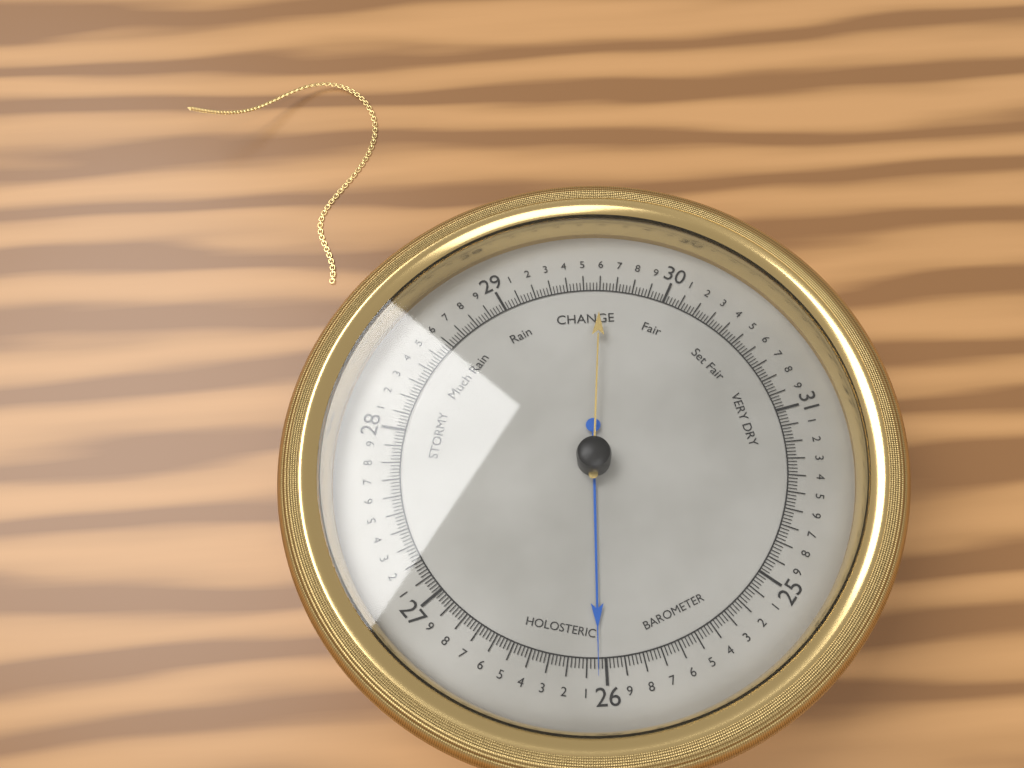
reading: 26.04 (no unit)
